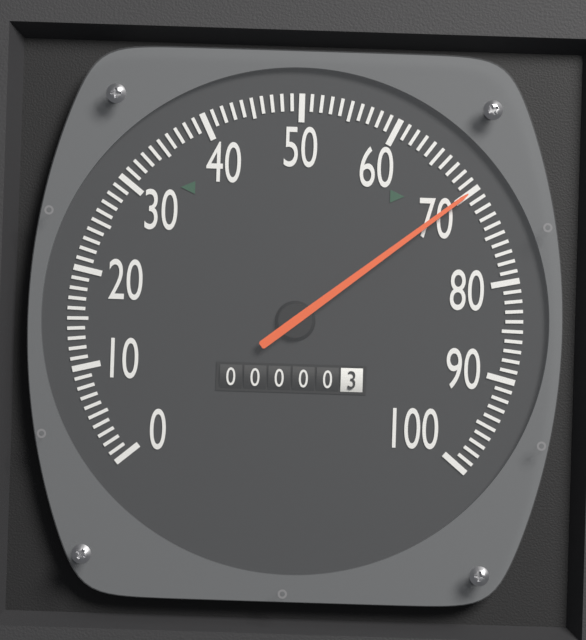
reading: 70 (no unit)
